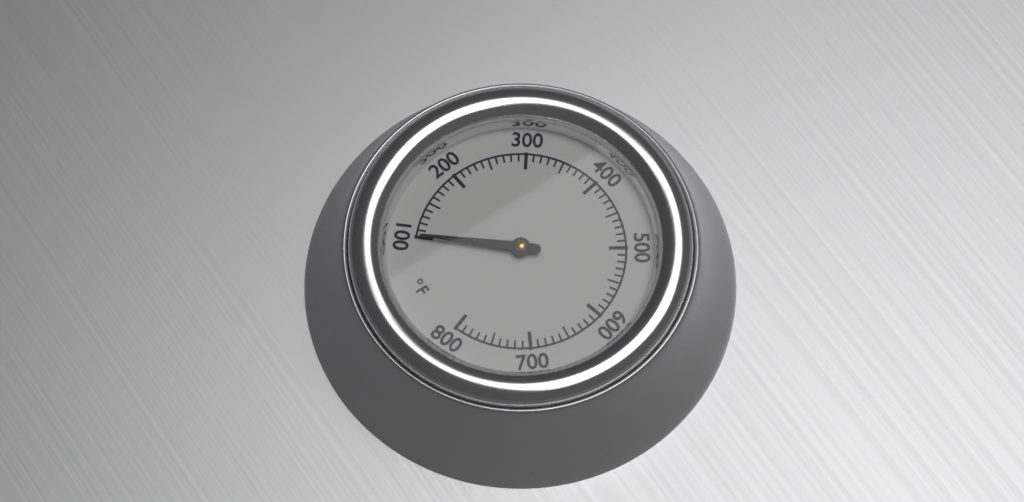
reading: 100 °F
